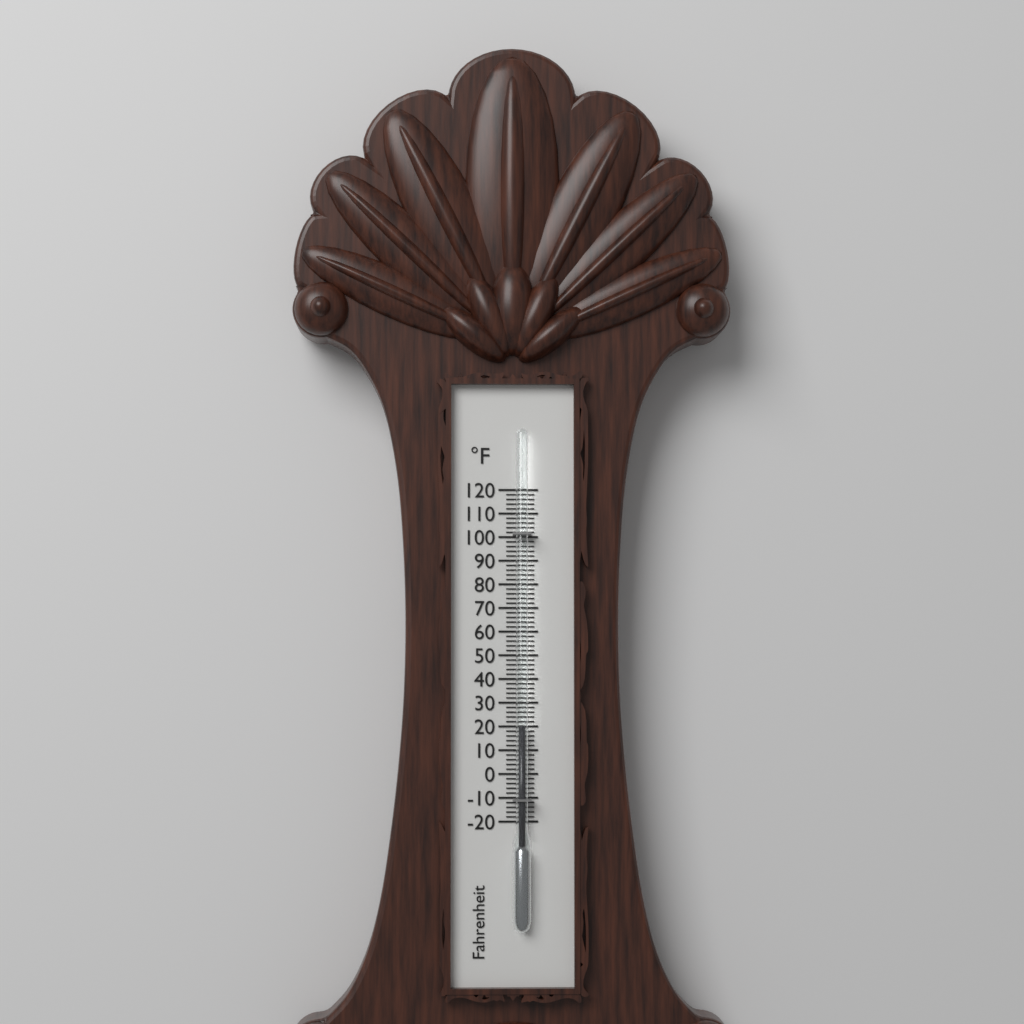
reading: 20 °F
